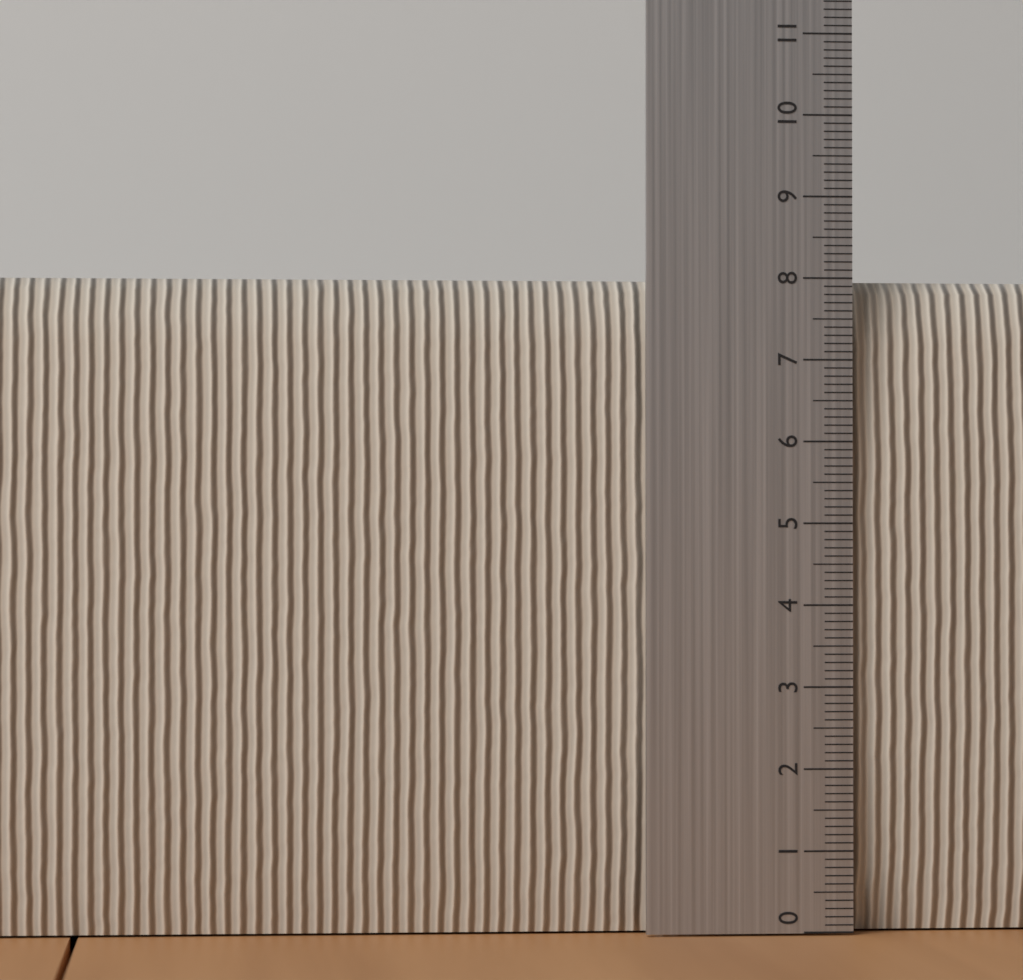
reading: 8.0 (no unit)
